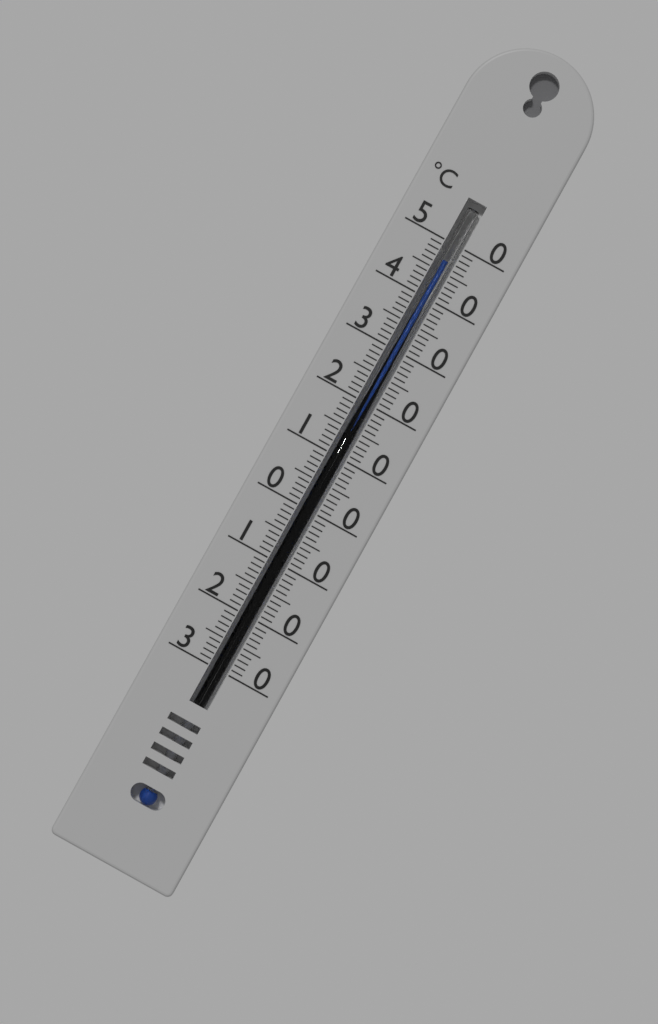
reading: 47 °C
